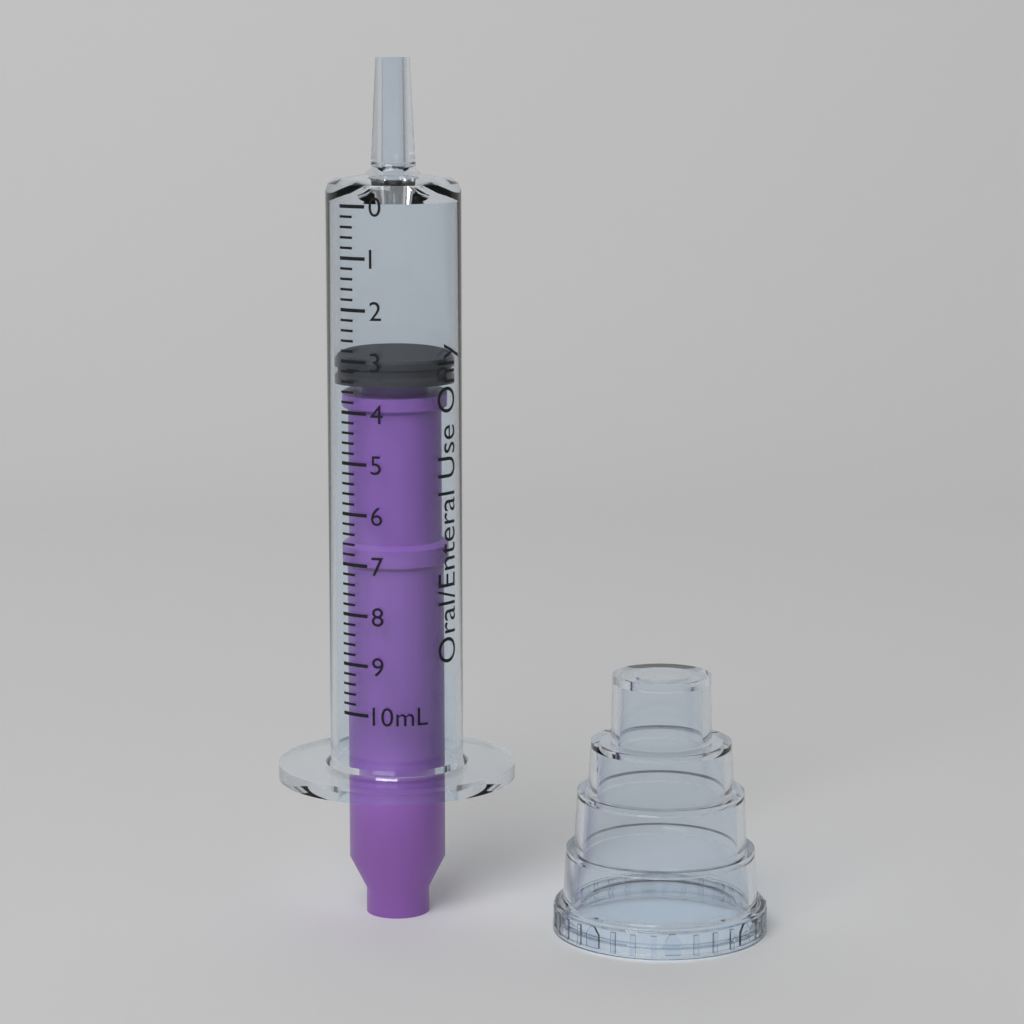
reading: 3.0 mL
